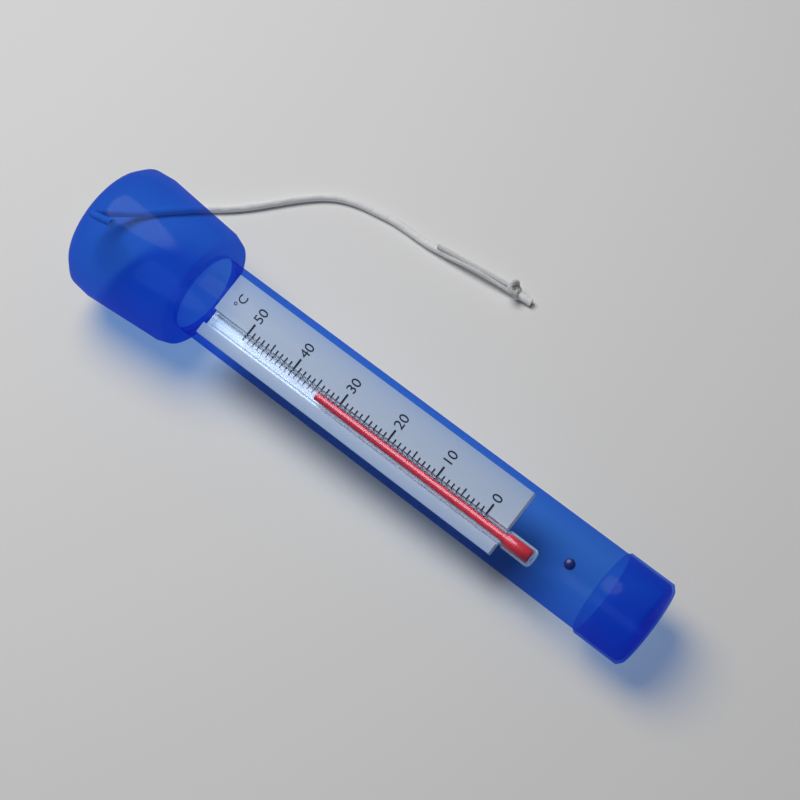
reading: 34 °C
